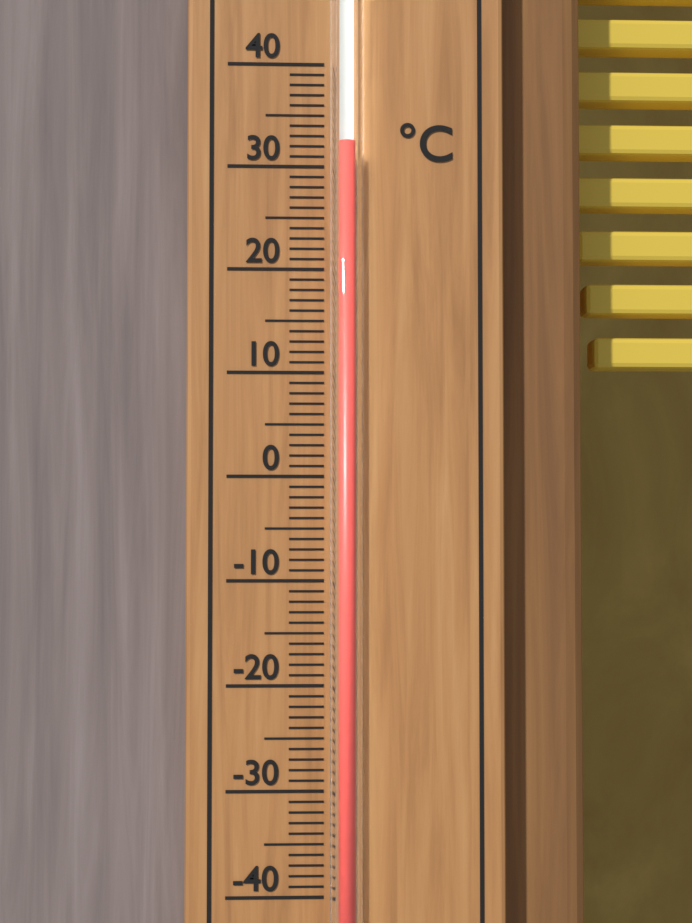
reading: 32 °C
